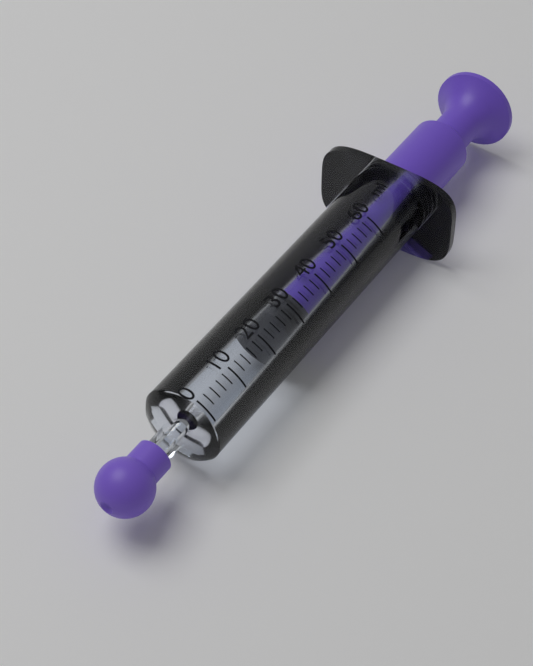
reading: 26 ml
